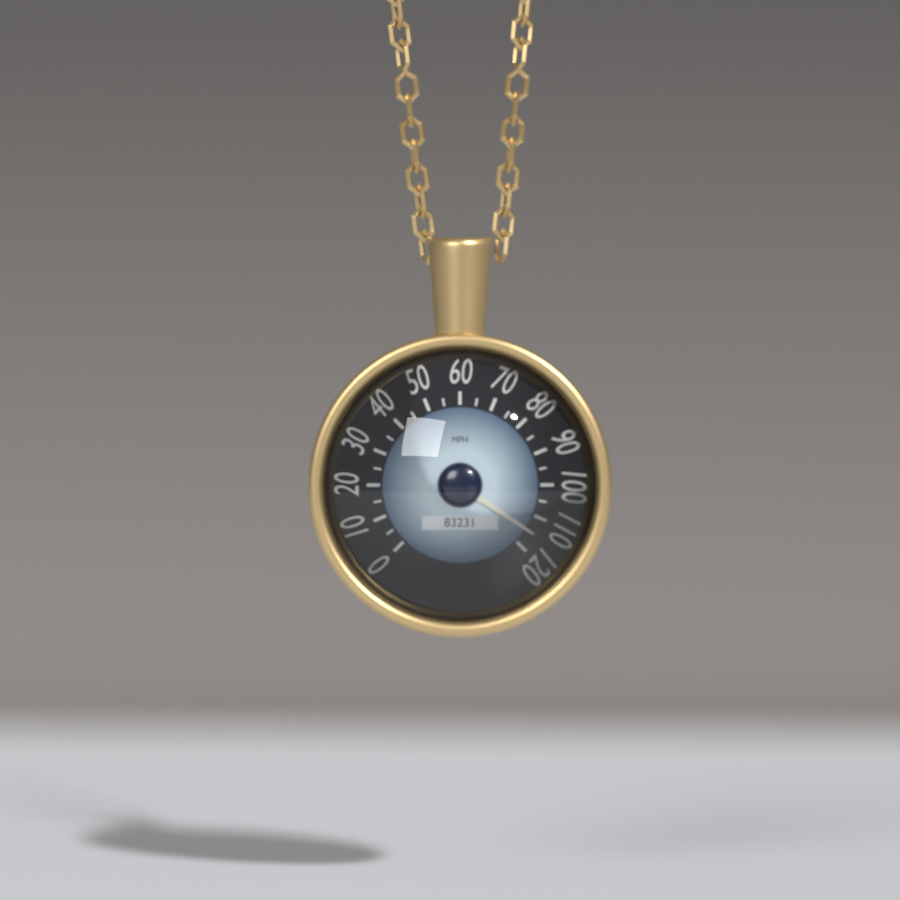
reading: 115 mph
